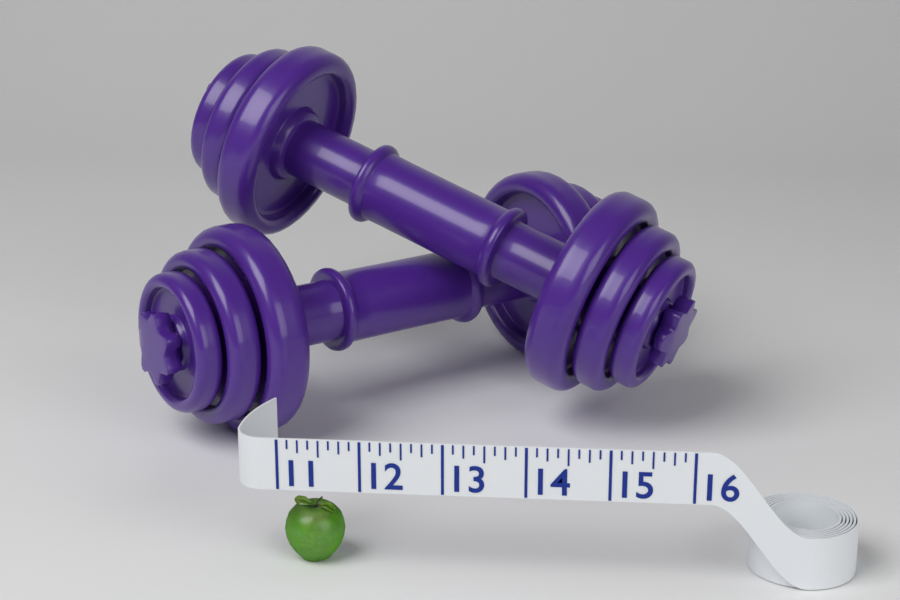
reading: 11.750 (no unit)
